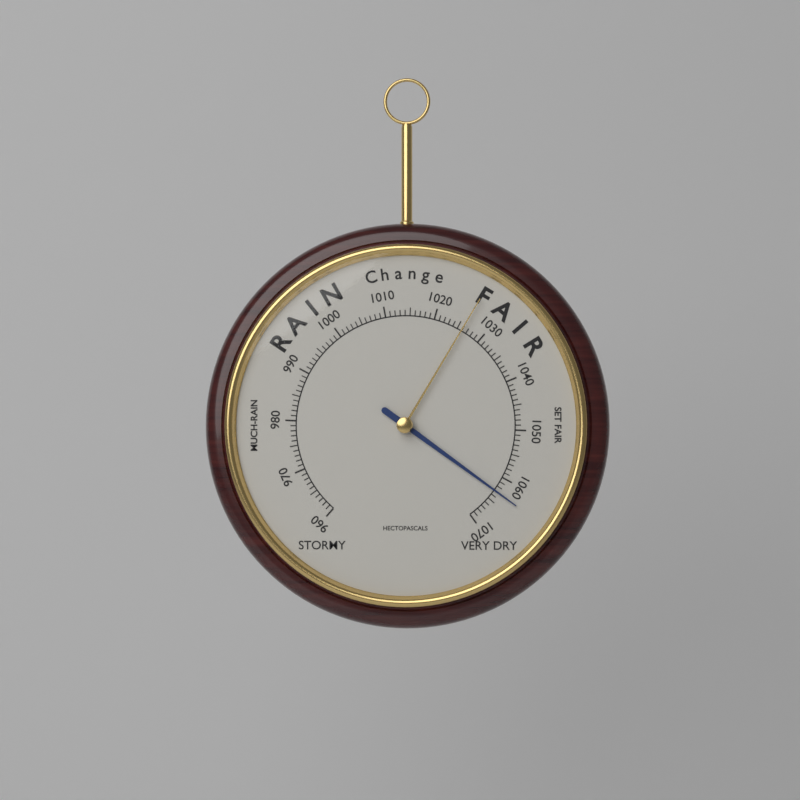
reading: 1063 hPa
